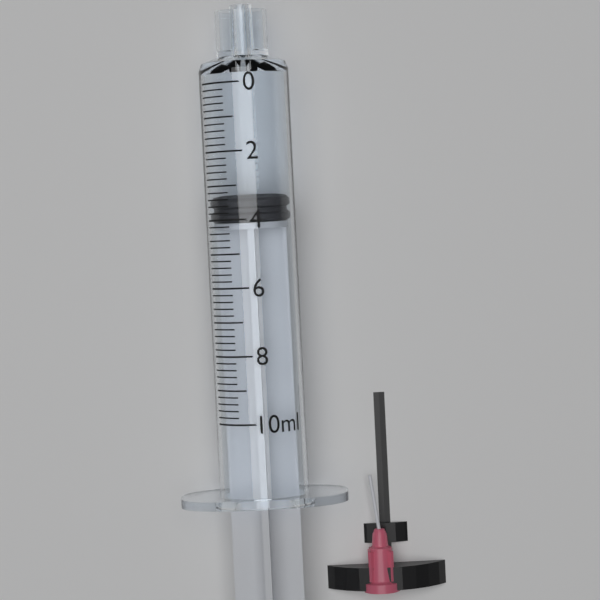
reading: 3.4 ml
